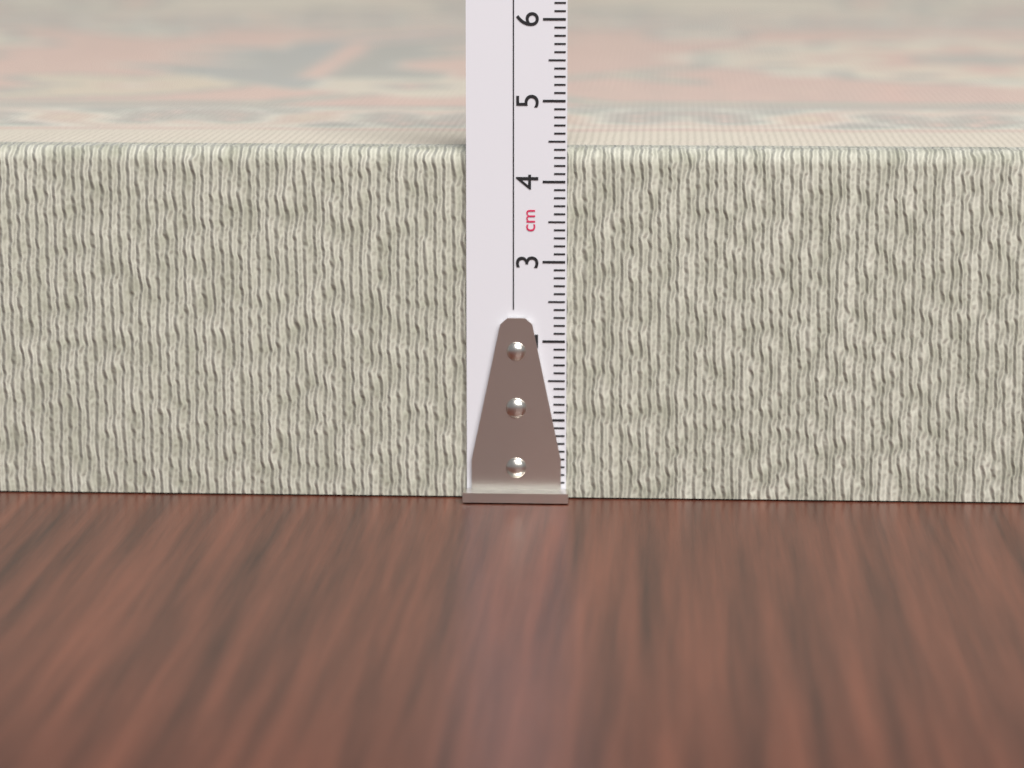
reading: 4.4 cm
